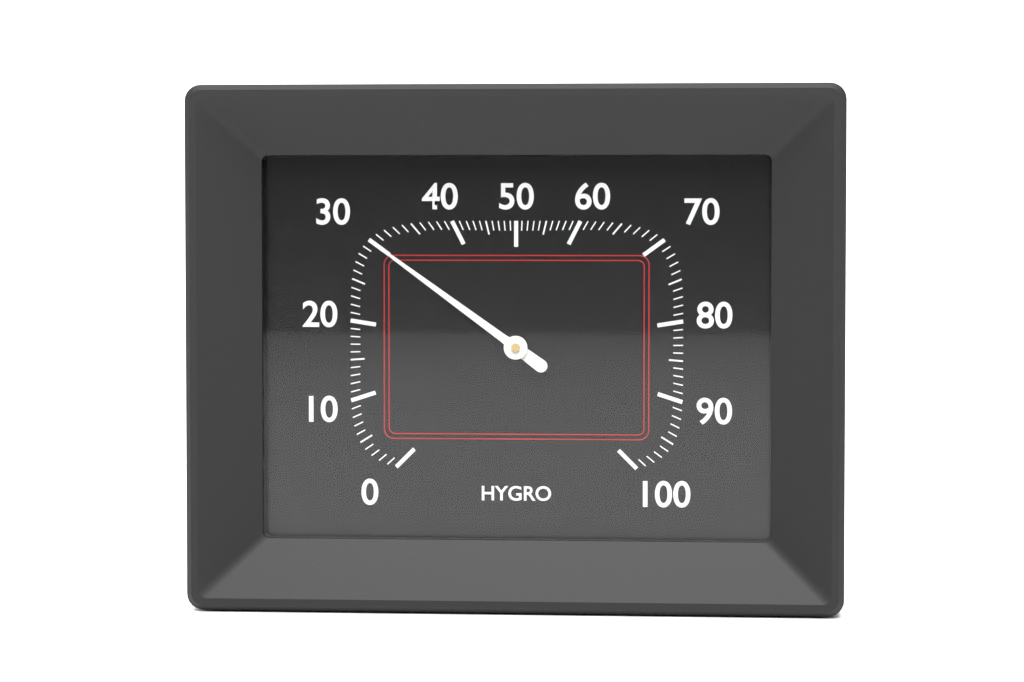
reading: 30 %
